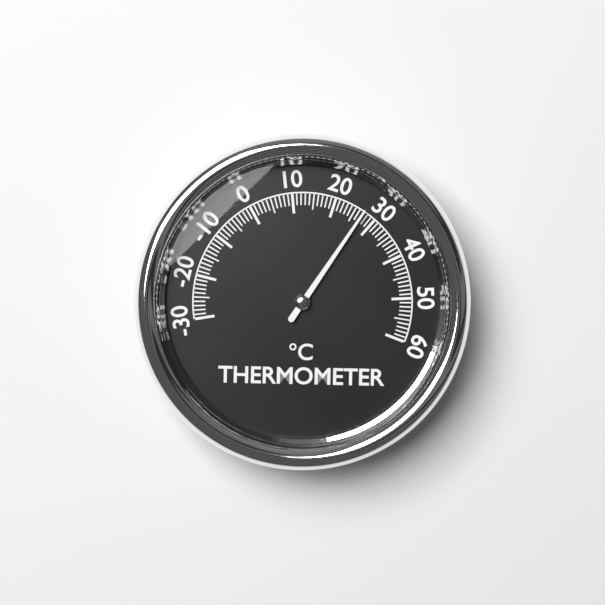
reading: 27 °C
